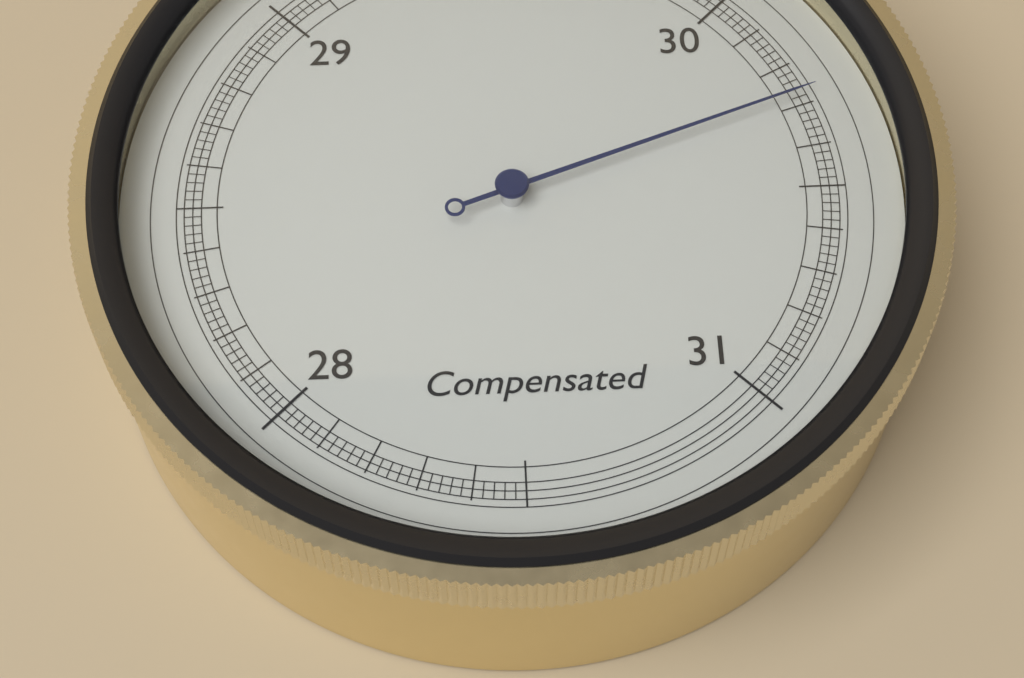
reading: 30.28 inHg
